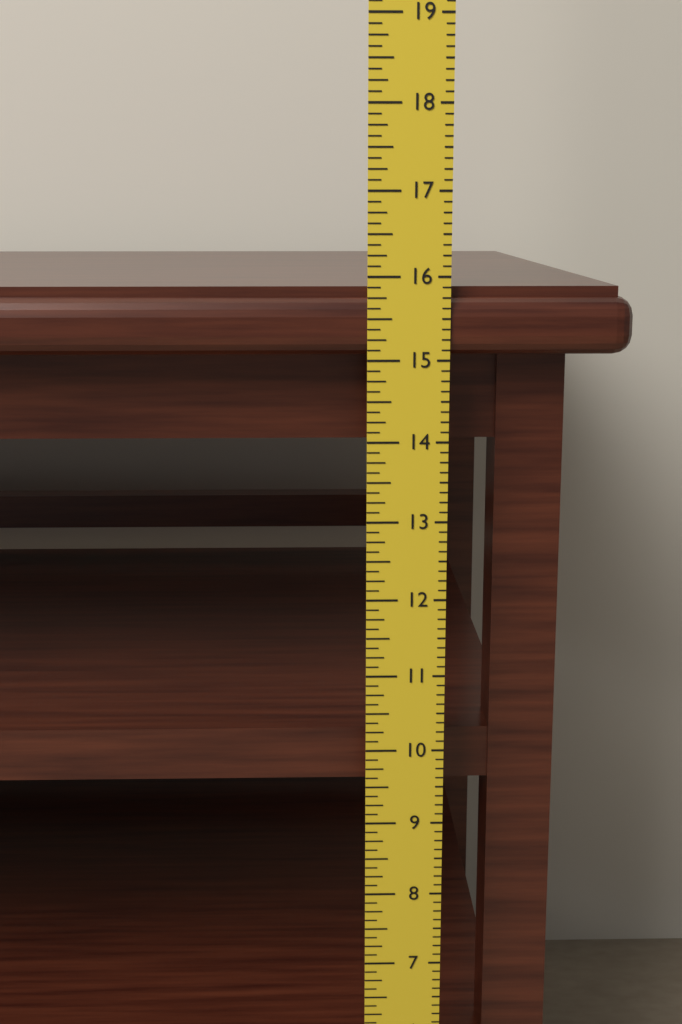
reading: 15.875 in
